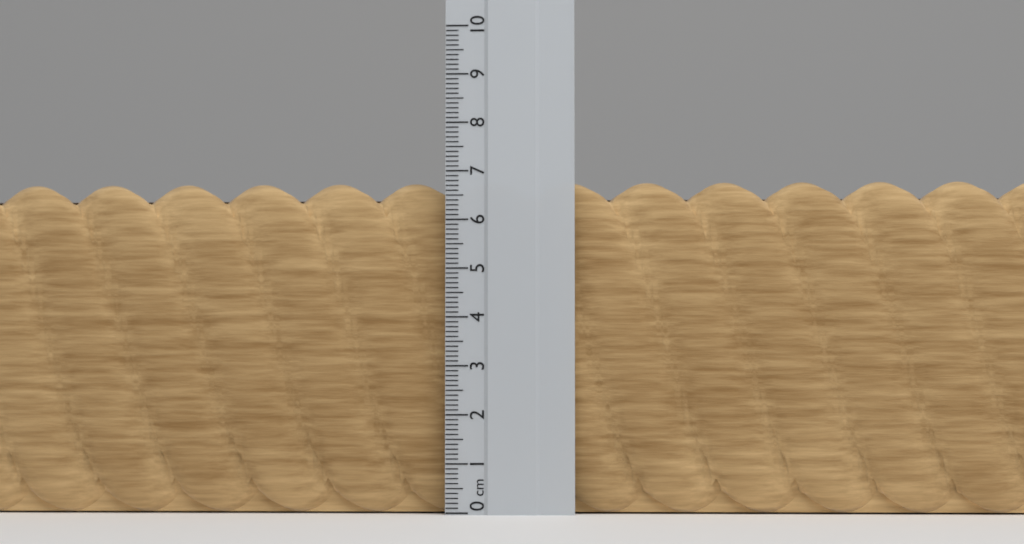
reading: 6.8 cm
